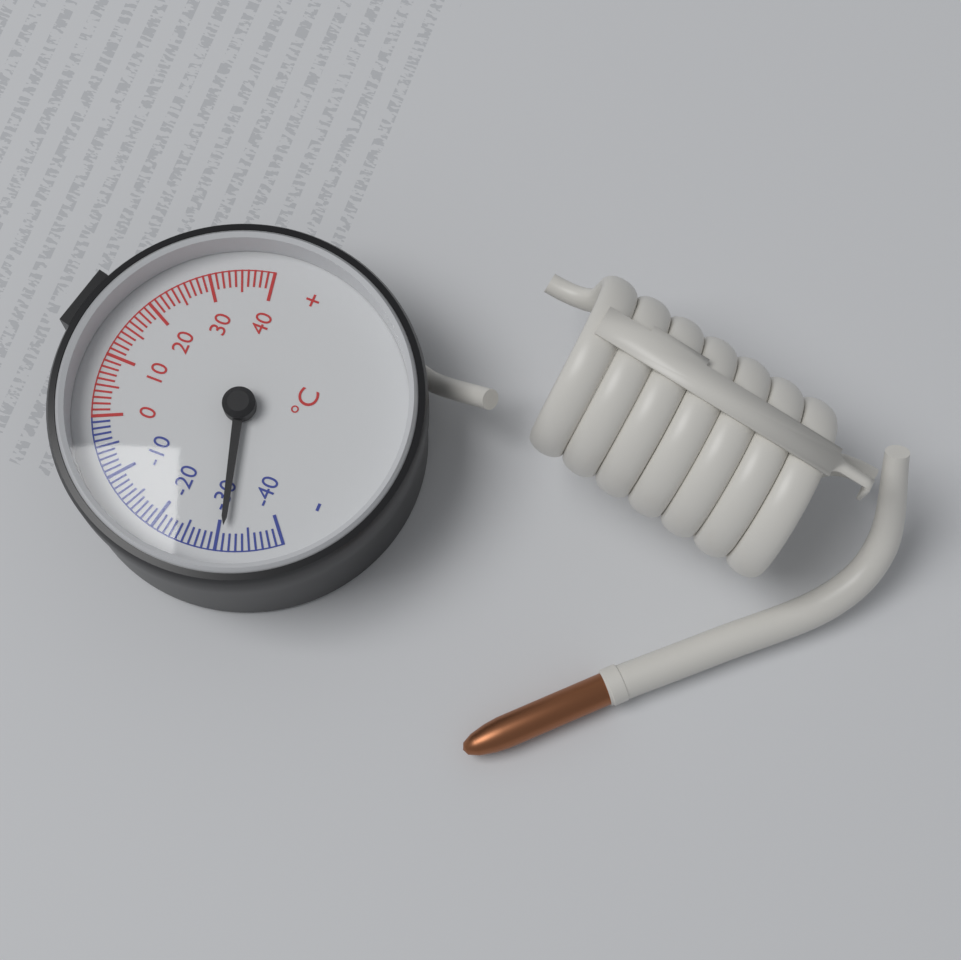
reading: -31 °C
